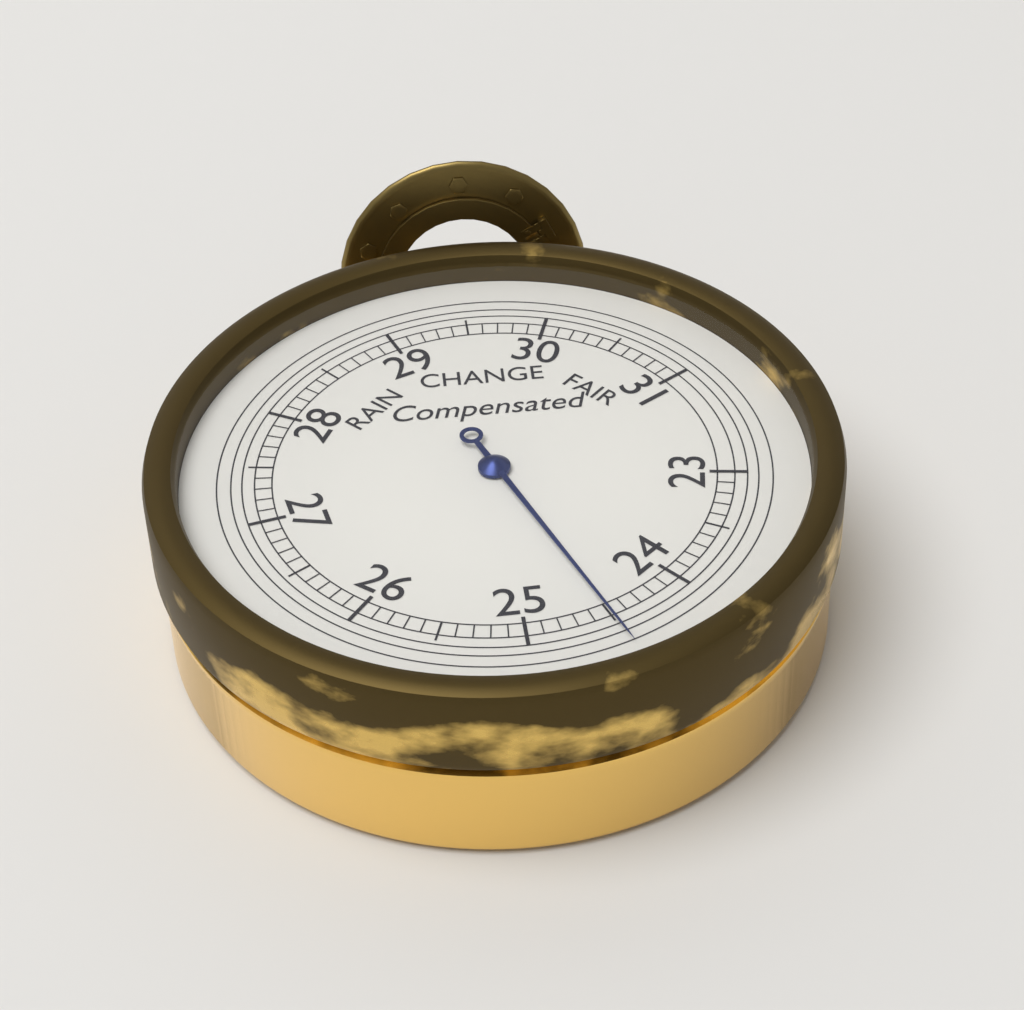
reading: 24.5 inHg
